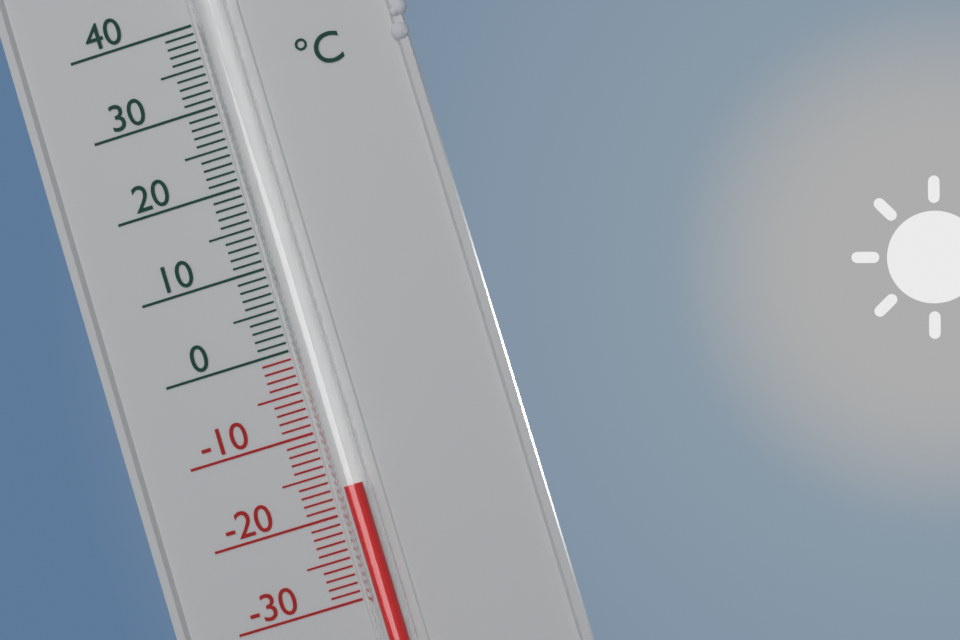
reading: -17 °C
